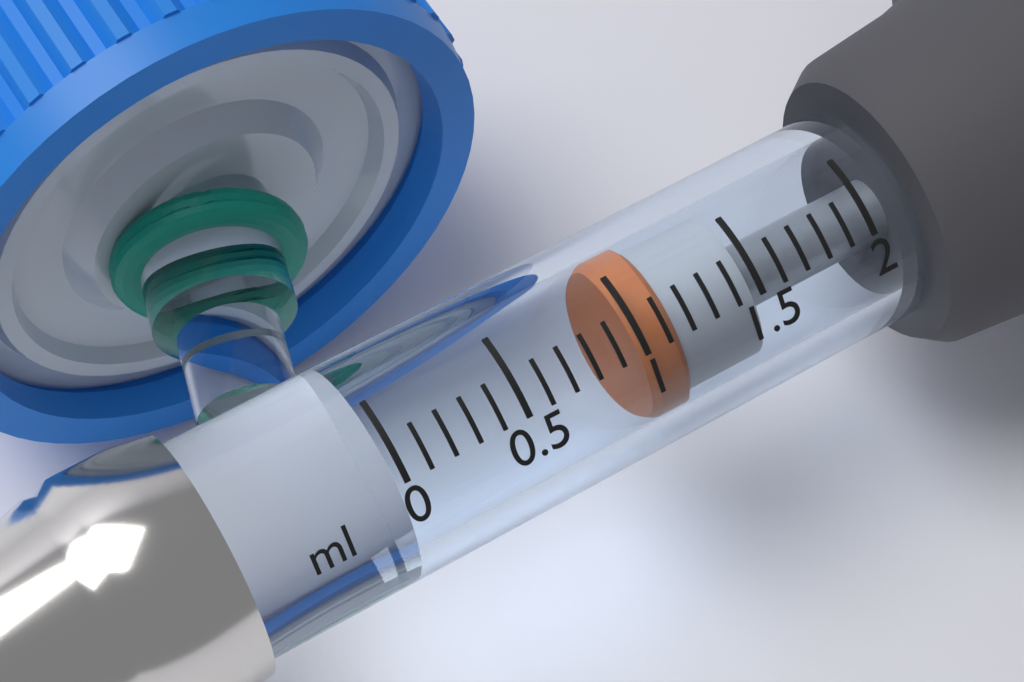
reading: 1.0 ml
